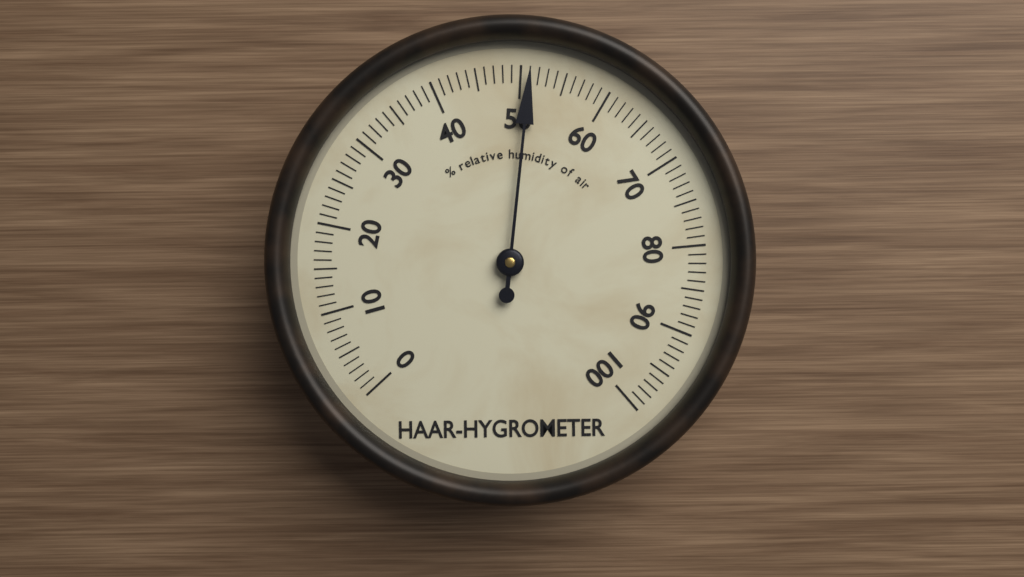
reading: 51 %
